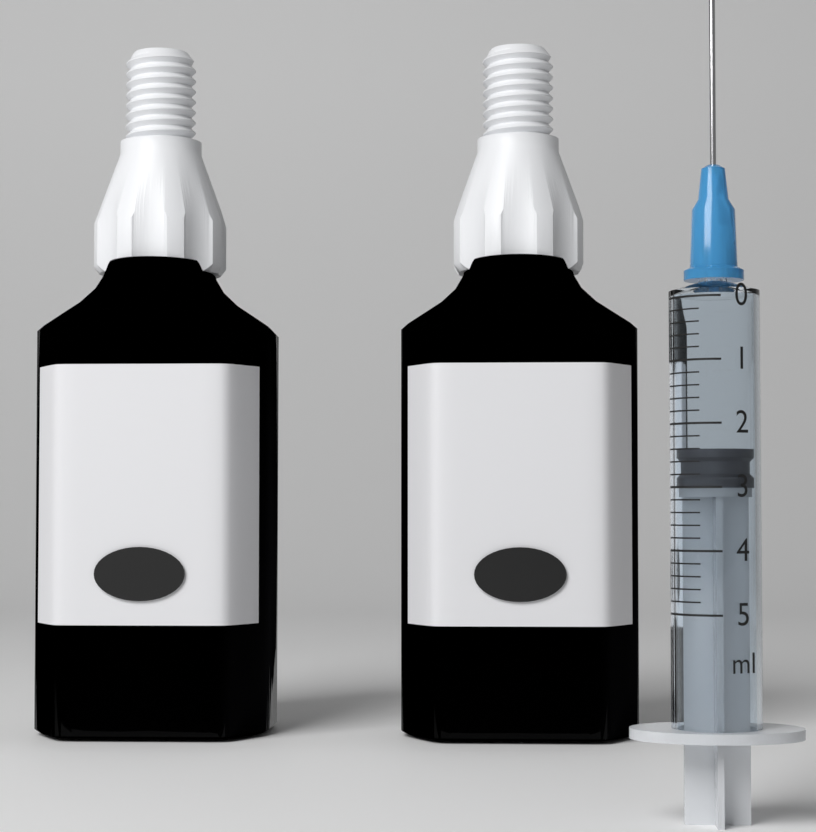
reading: 2.4 ml
